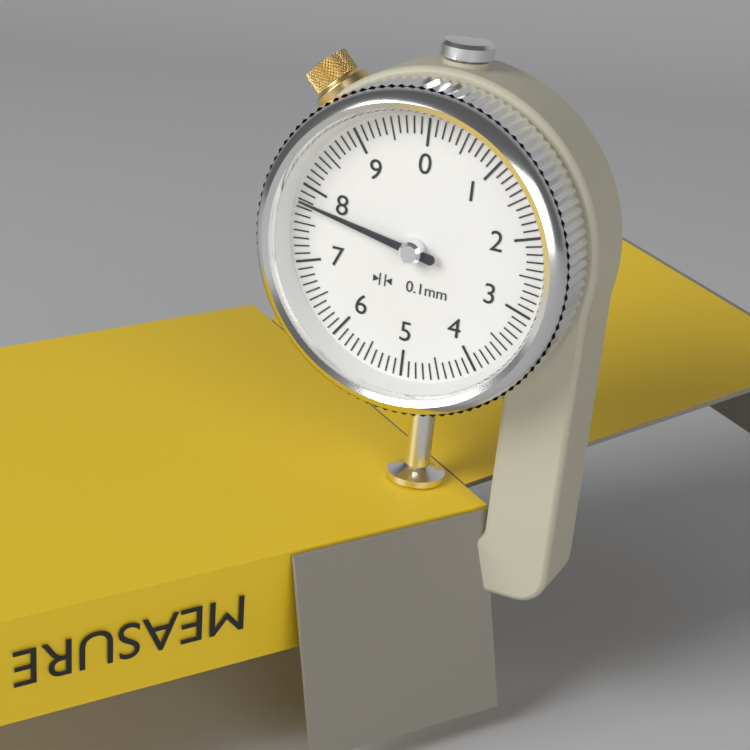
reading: 7.8 mm
